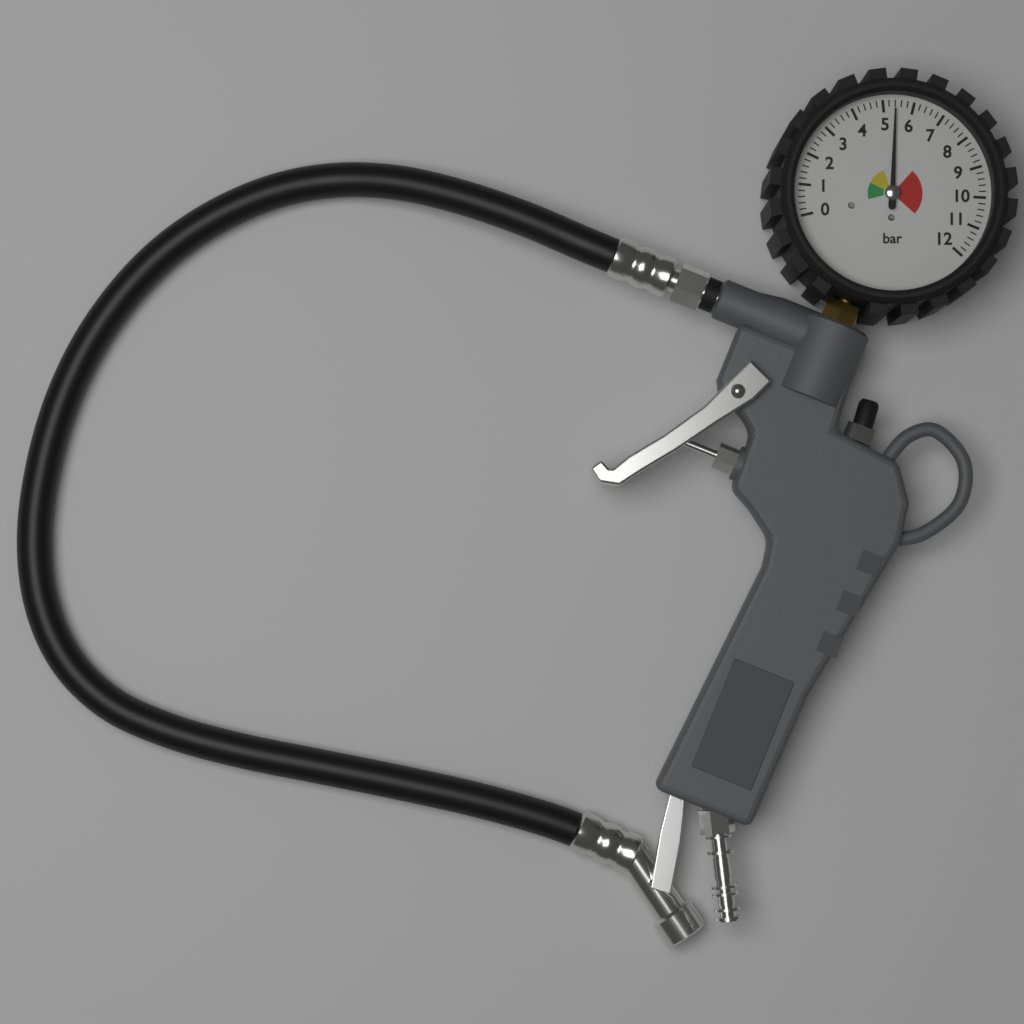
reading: 5.4 bar
